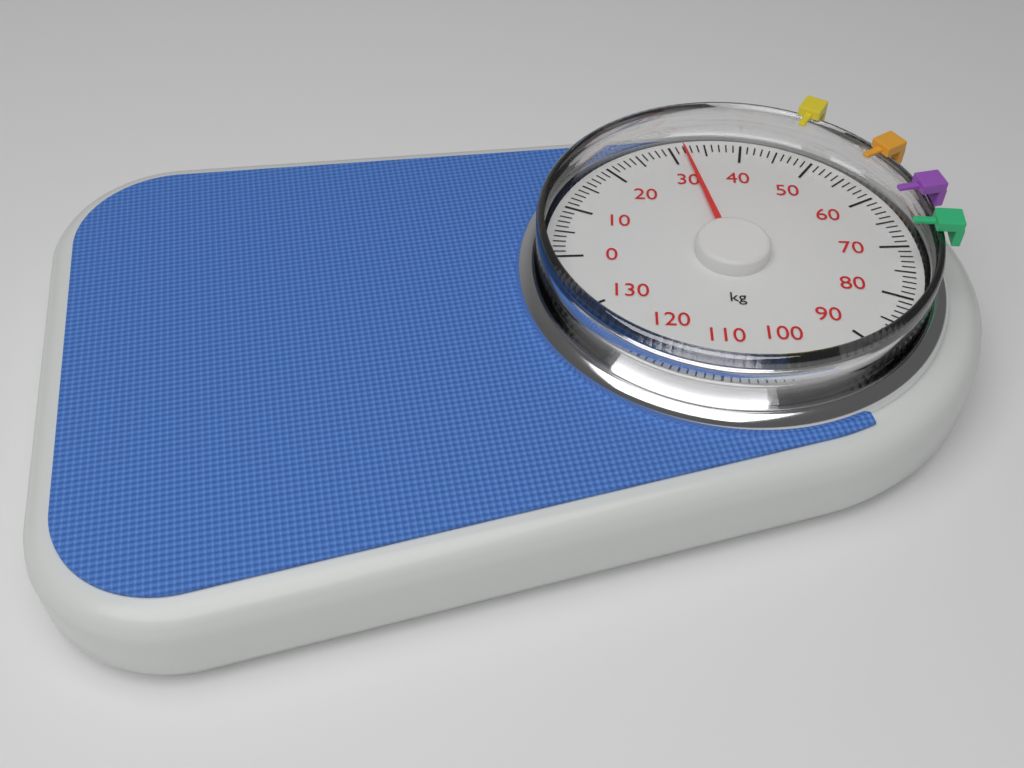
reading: 32 kg
